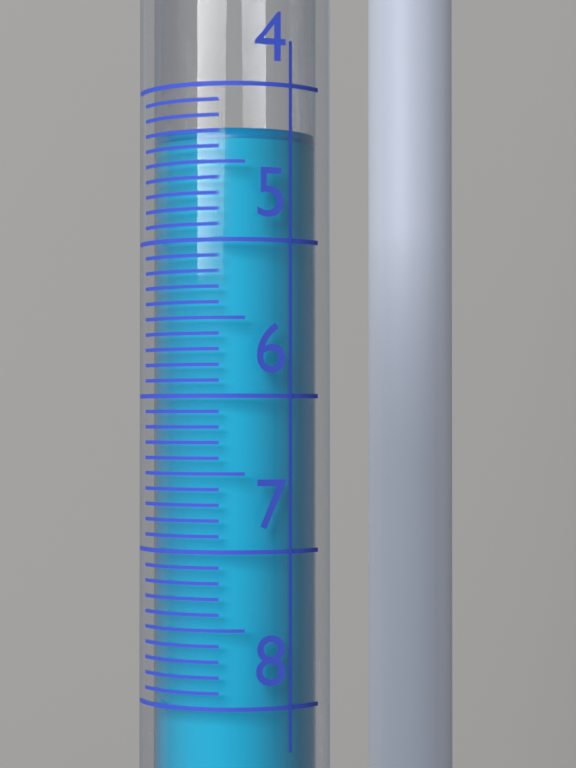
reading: 4.3 (no unit)
